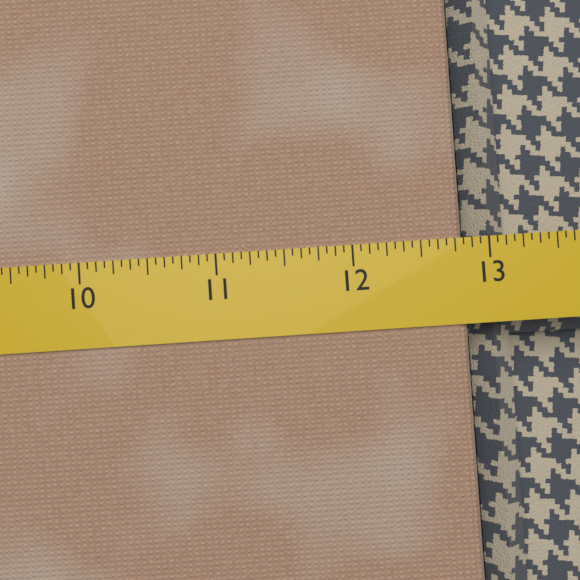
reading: 12.8125 (no unit)
